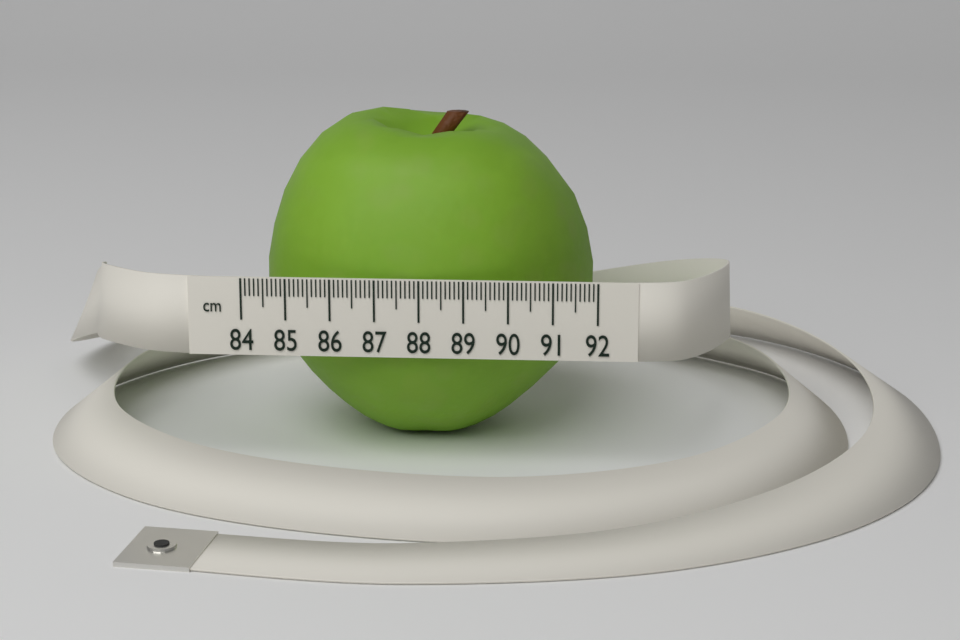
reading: 91.8 cm
